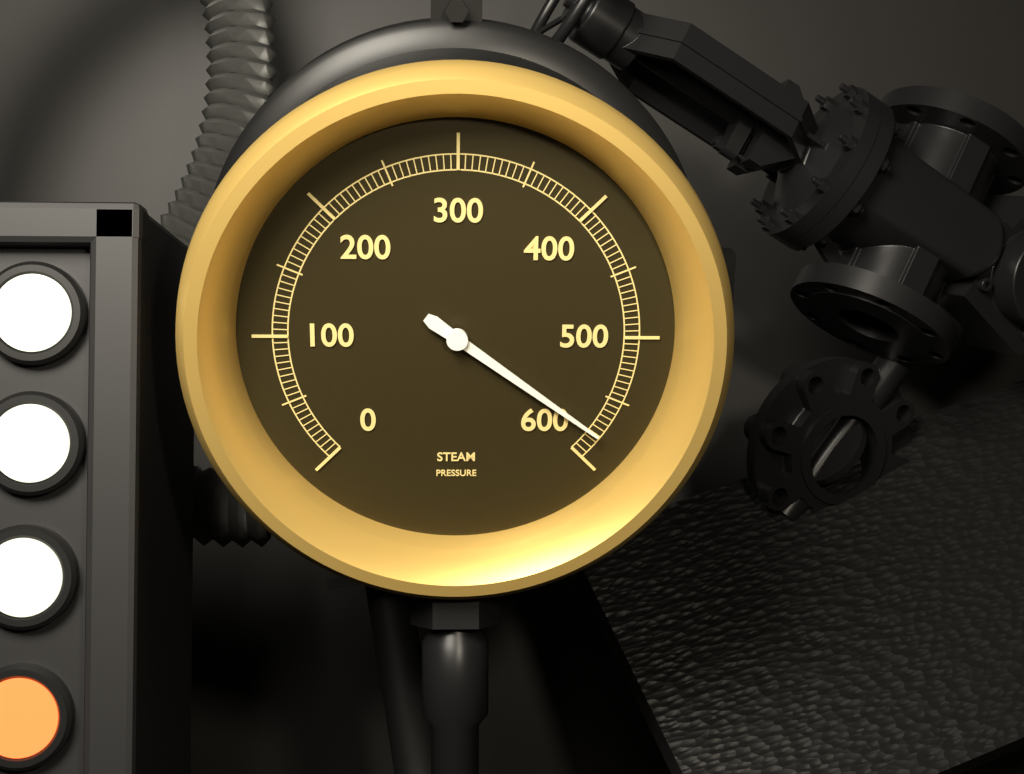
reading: 580 (no unit)
